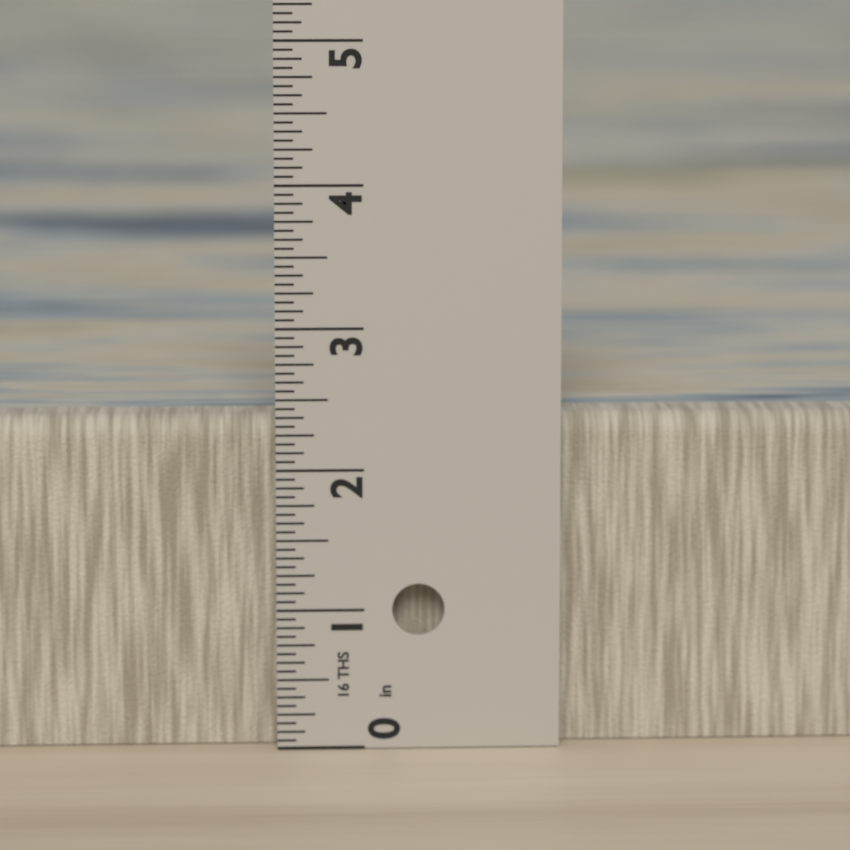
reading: 2.3750 in
